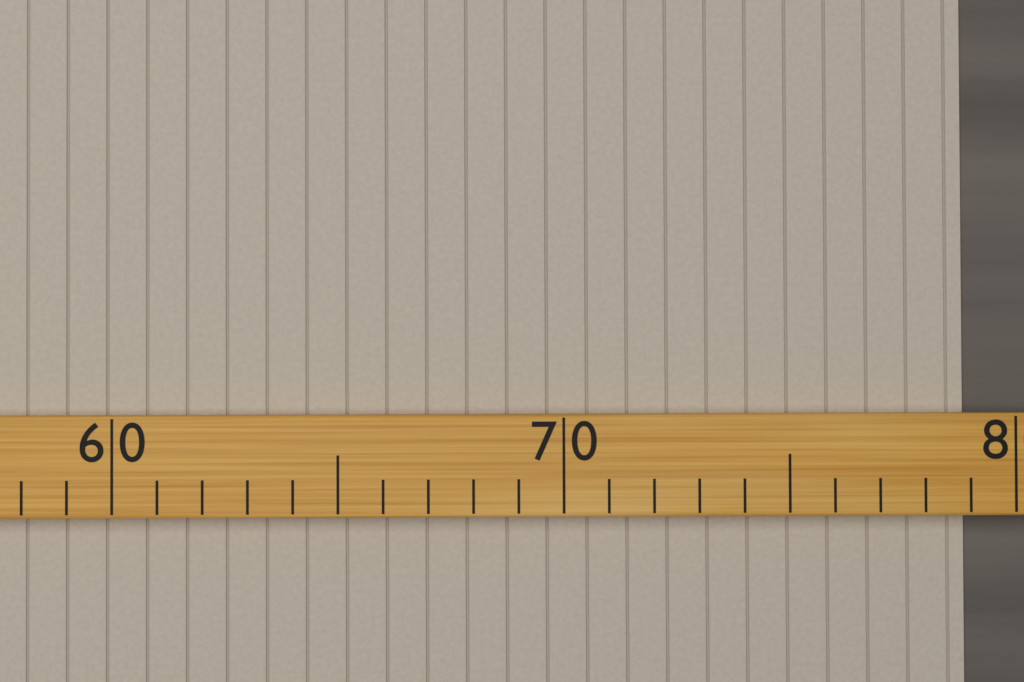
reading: 79 (no unit)
